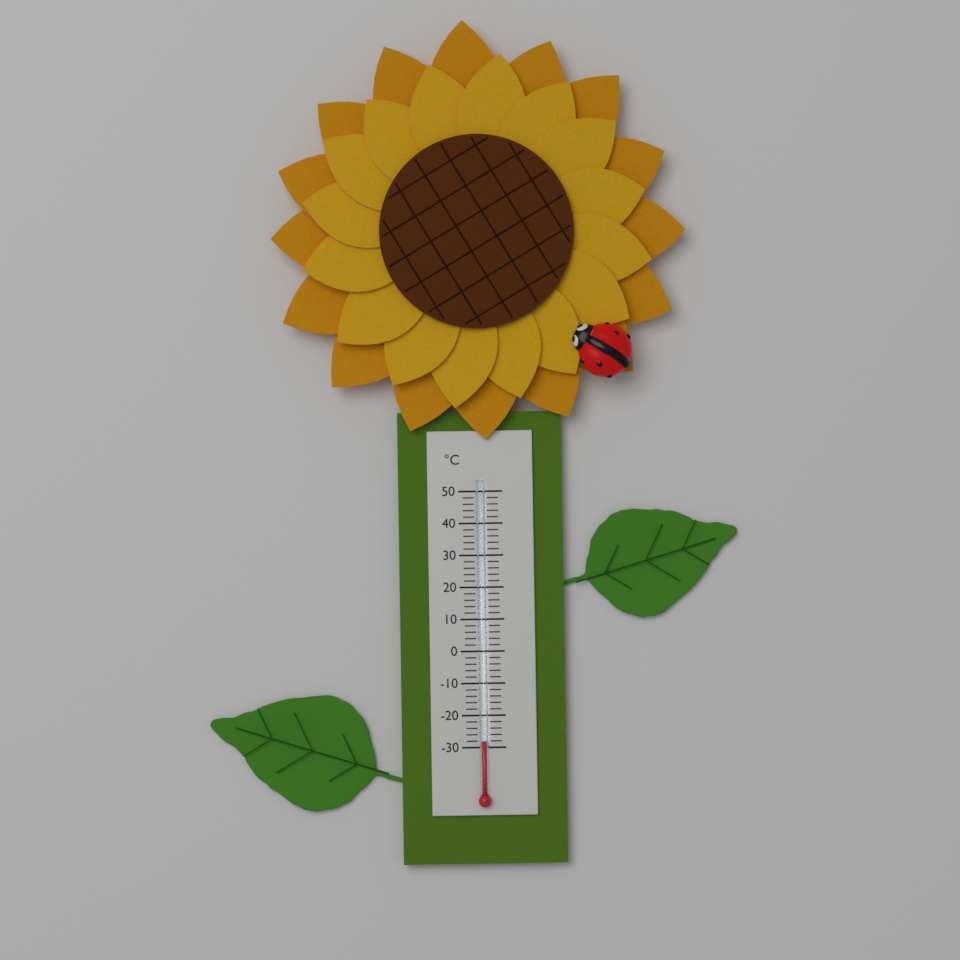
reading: -28 °C
